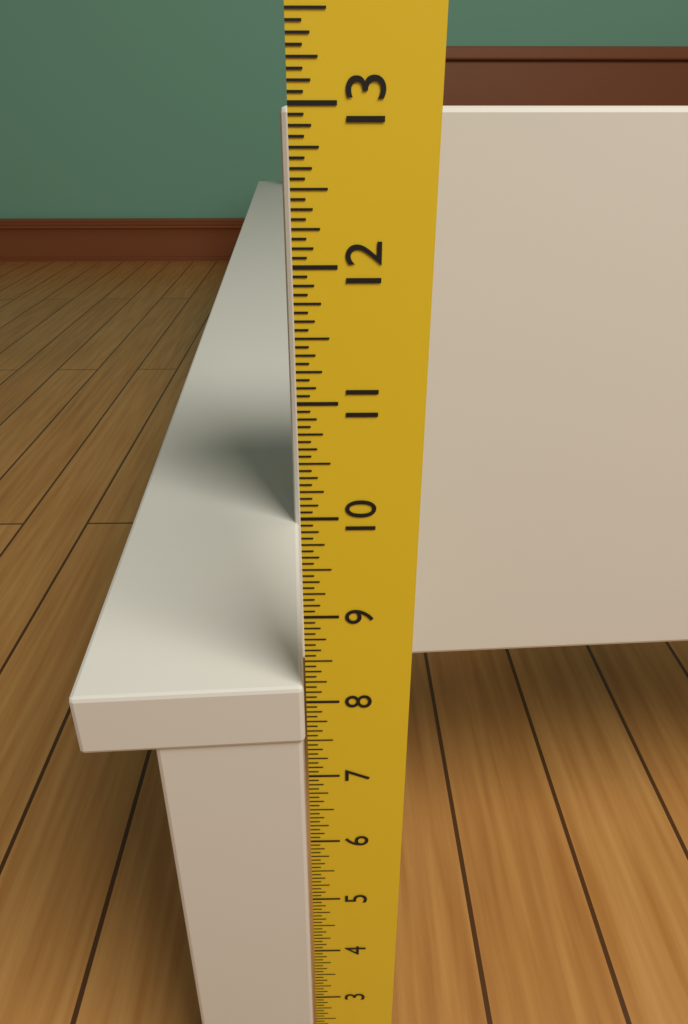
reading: 8.1875 in
